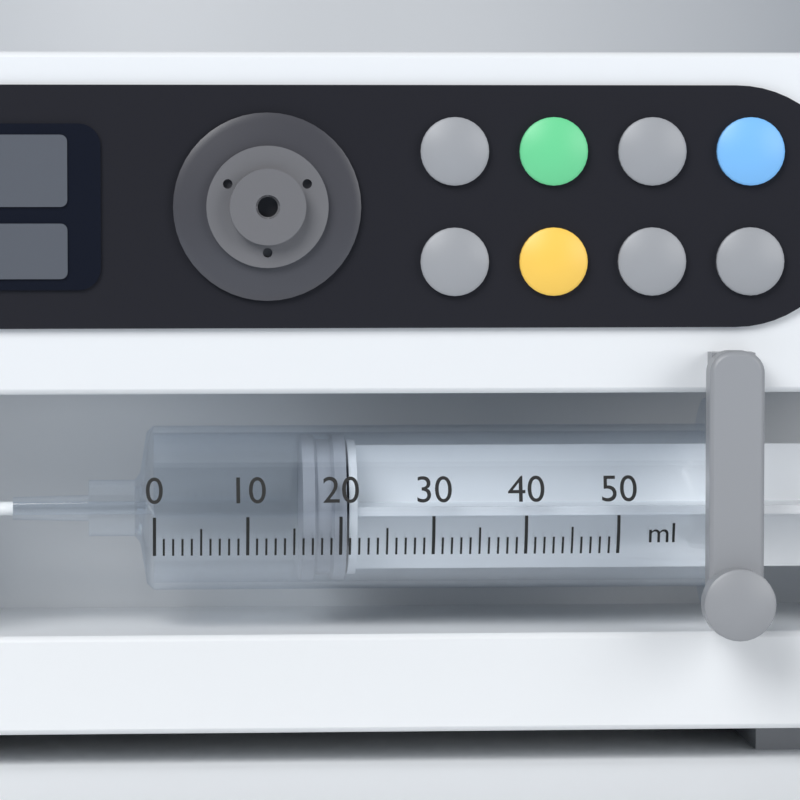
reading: 16 ml
